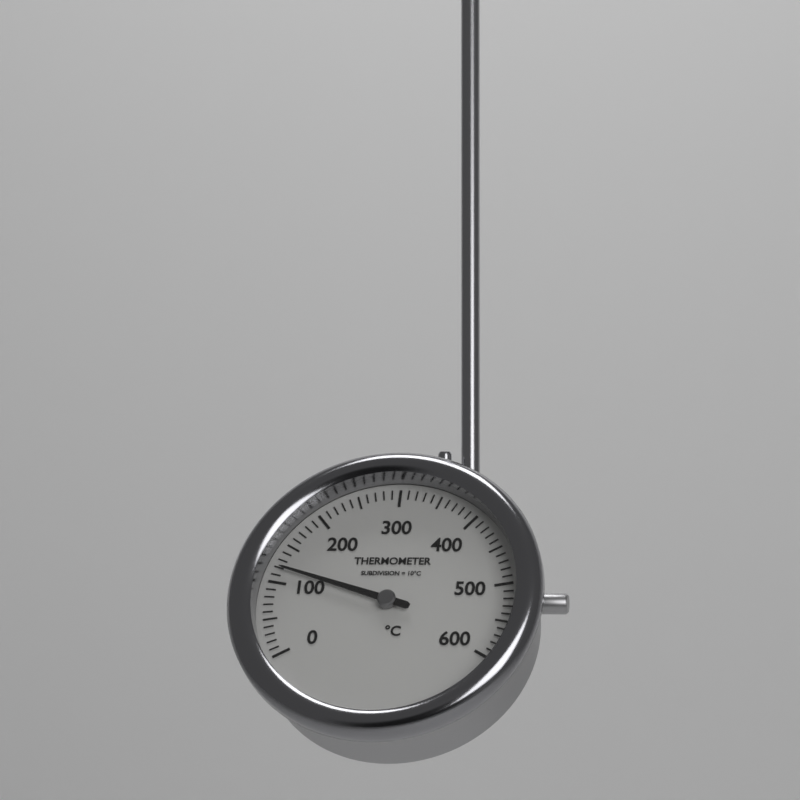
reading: 120 °C
